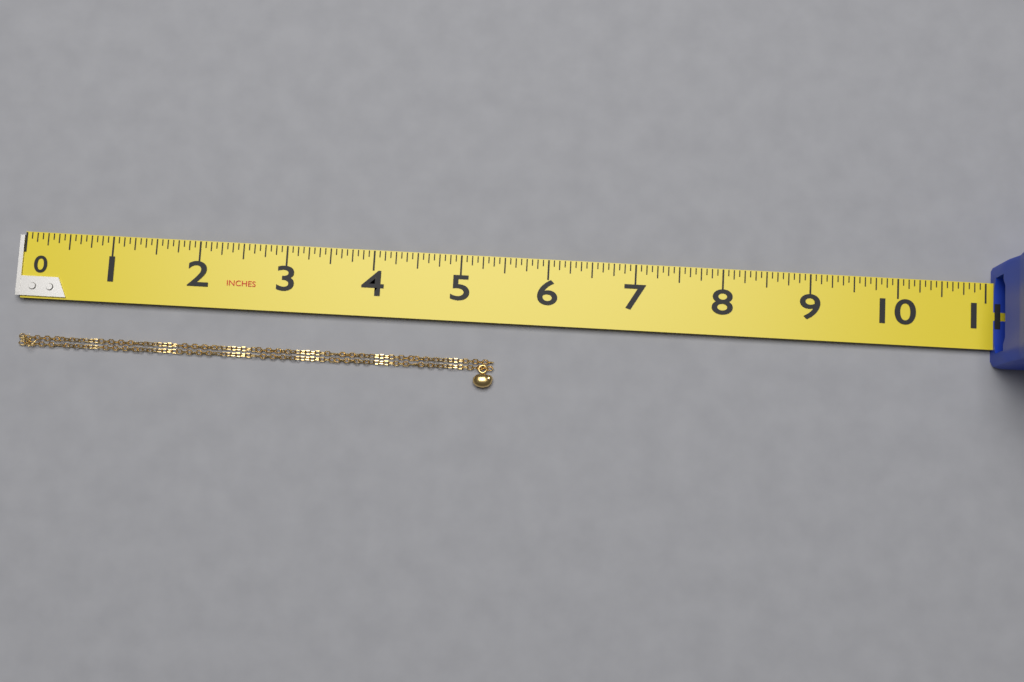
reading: 5.4375 in
